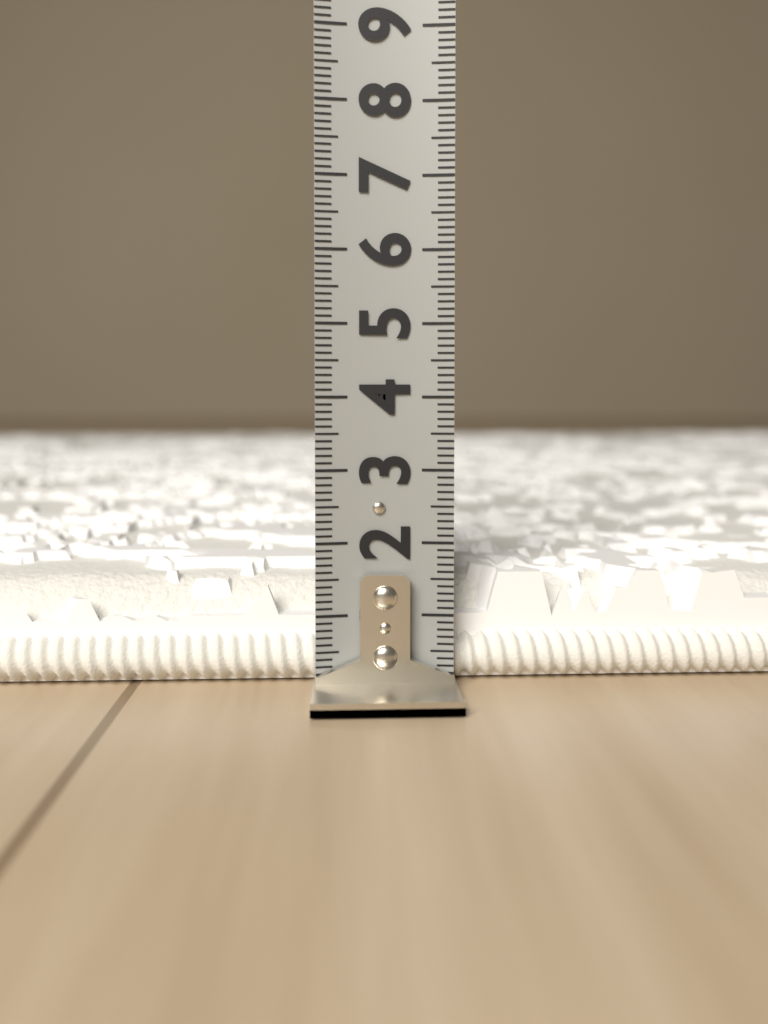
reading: 1.5 (no unit)
